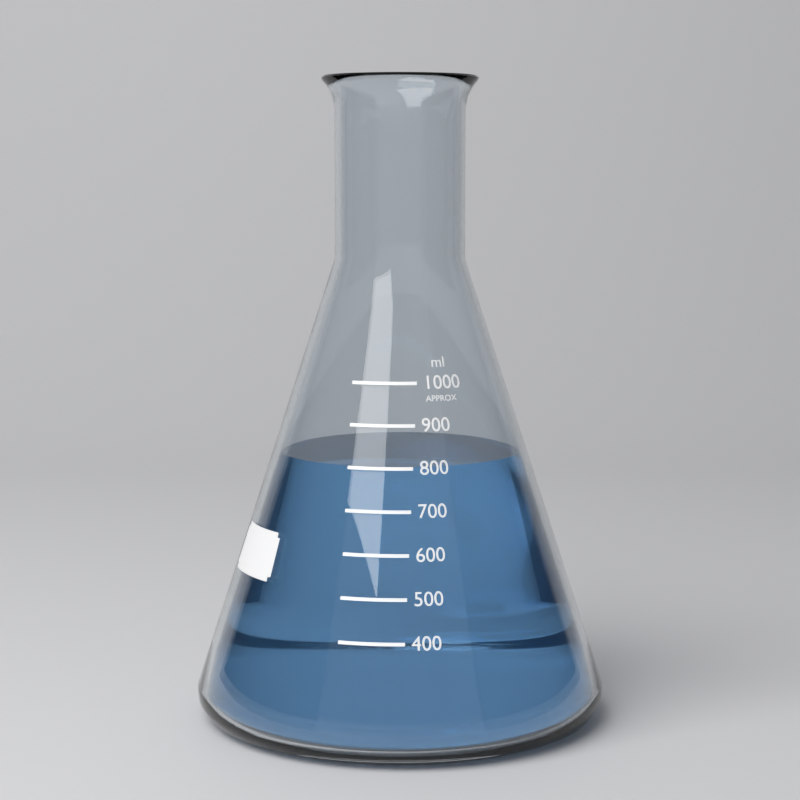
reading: 800 ml
